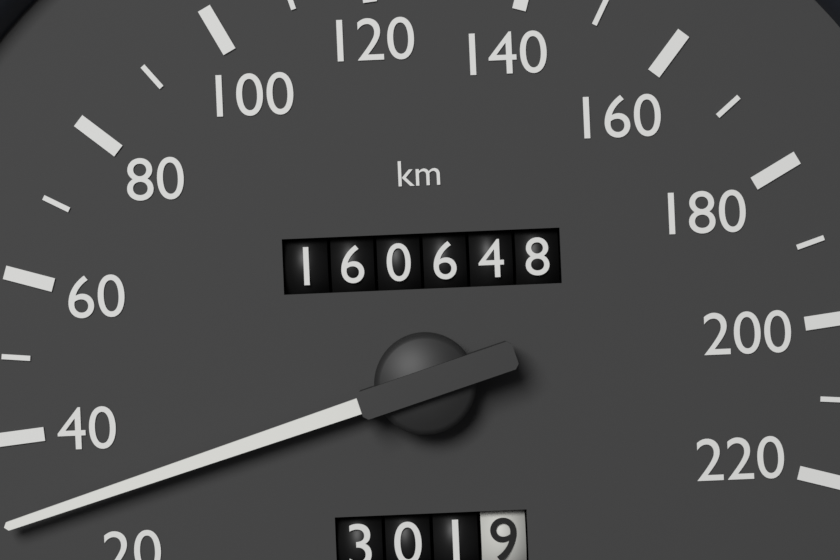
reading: 30 km/h
